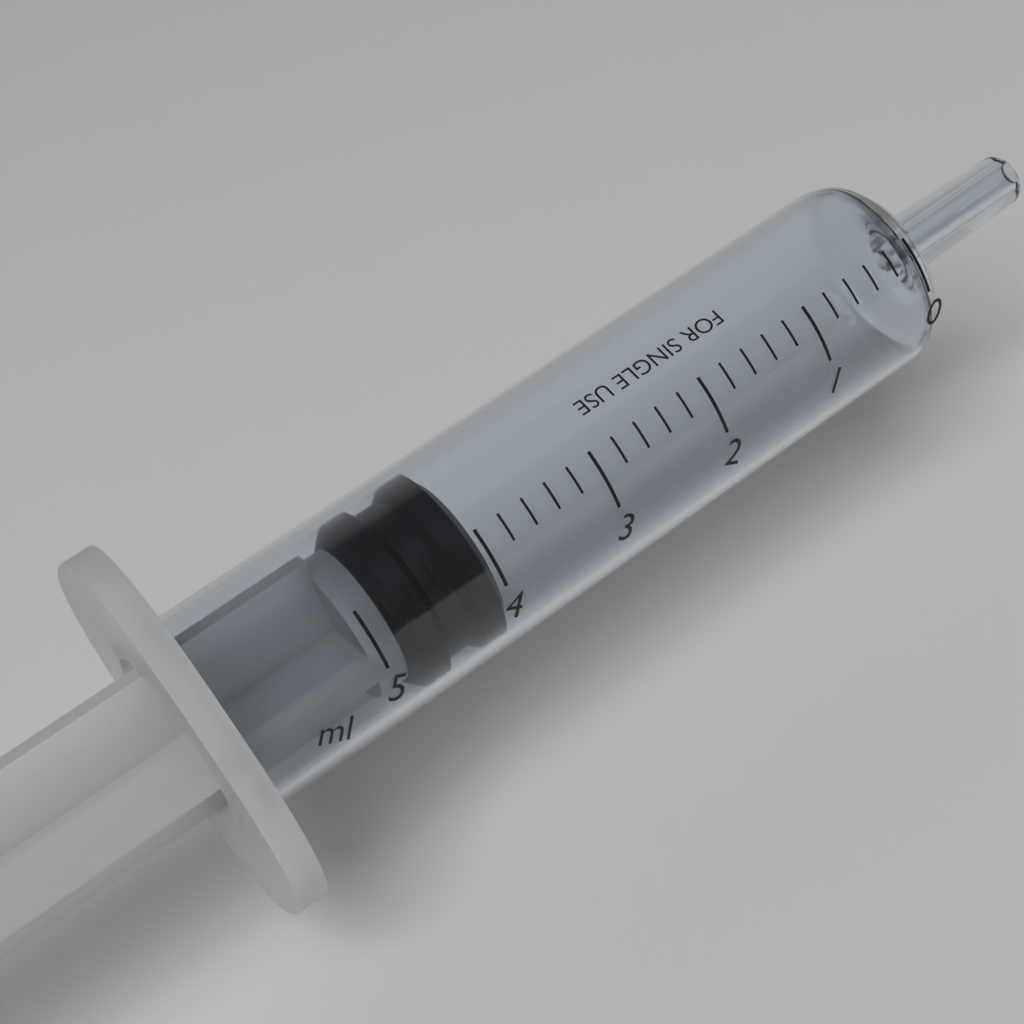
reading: 4.0 ml
